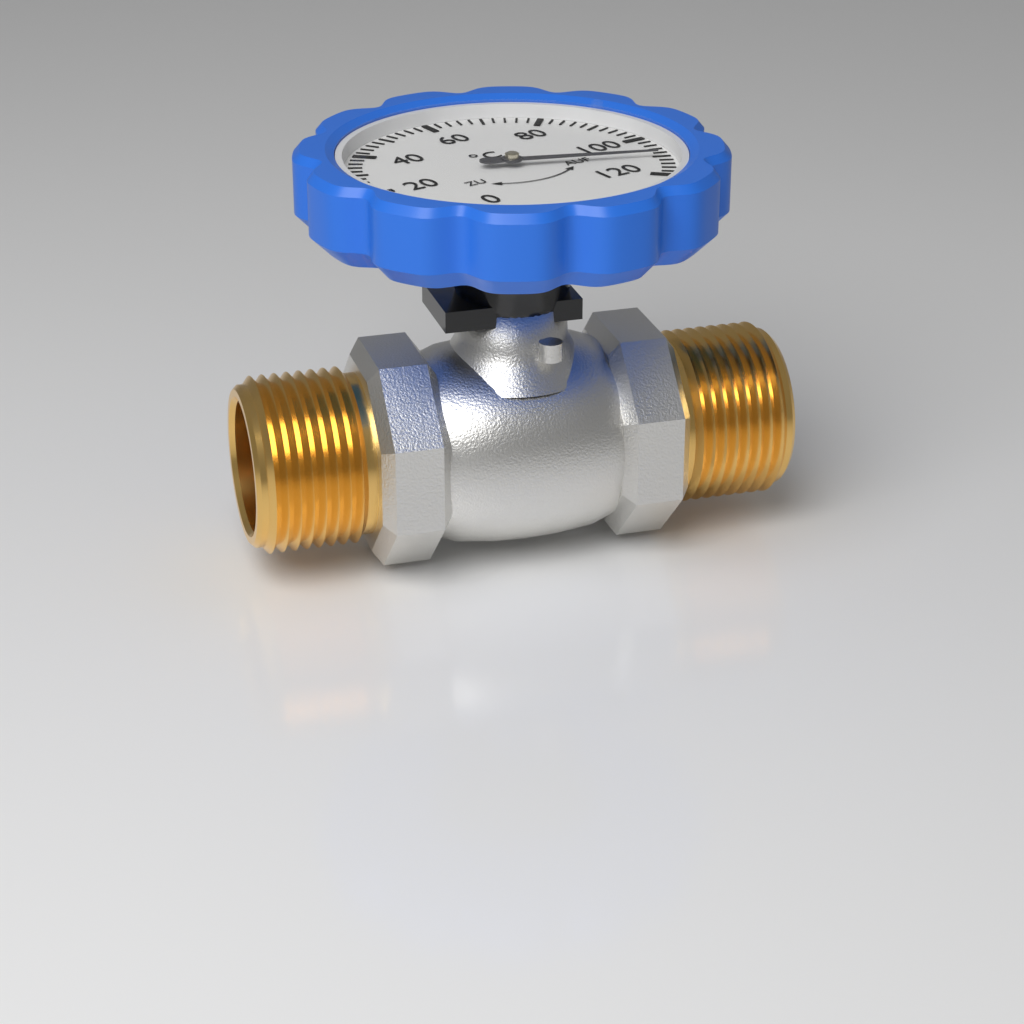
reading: 110 °C
